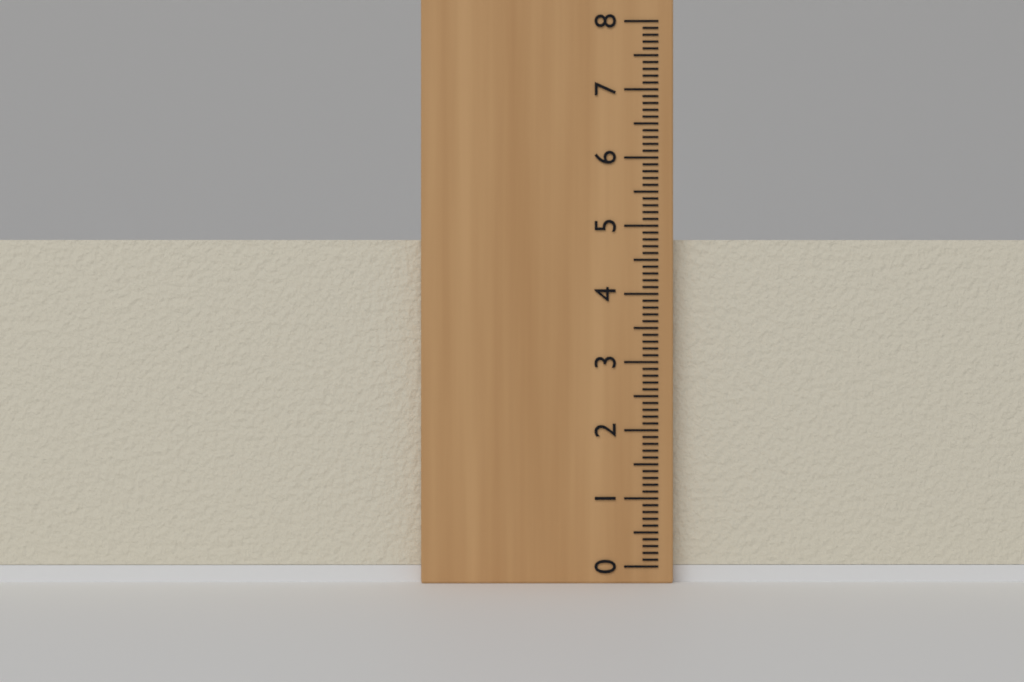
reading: 4.8 (no unit)
